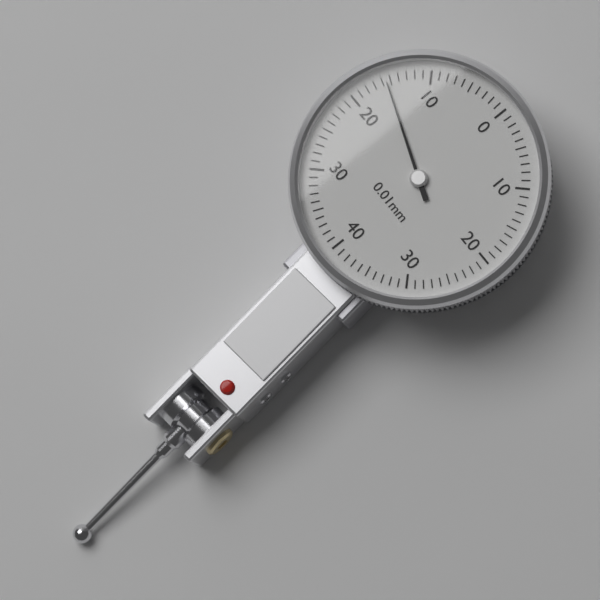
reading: 0.155 mm
